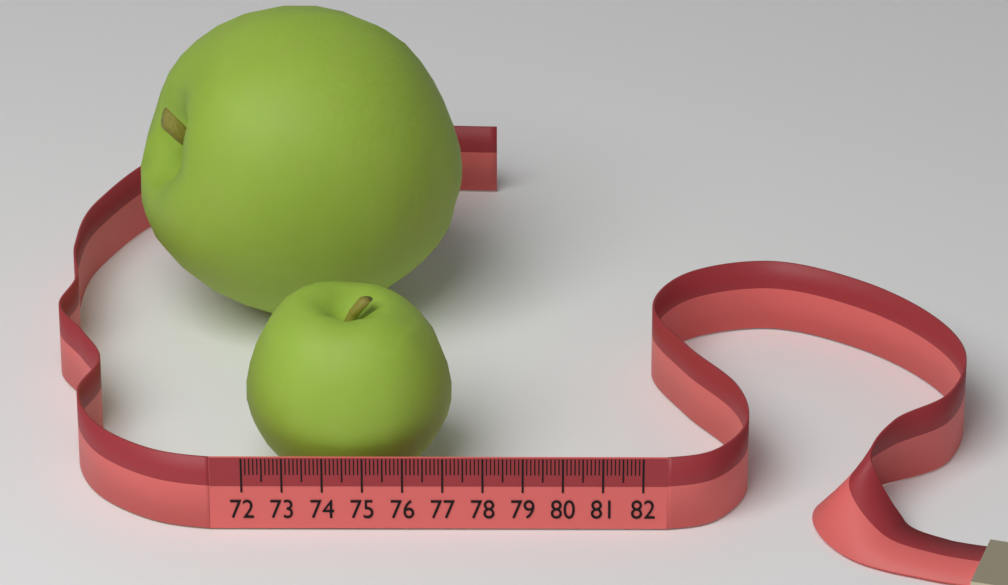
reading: 77.2 (no unit)
